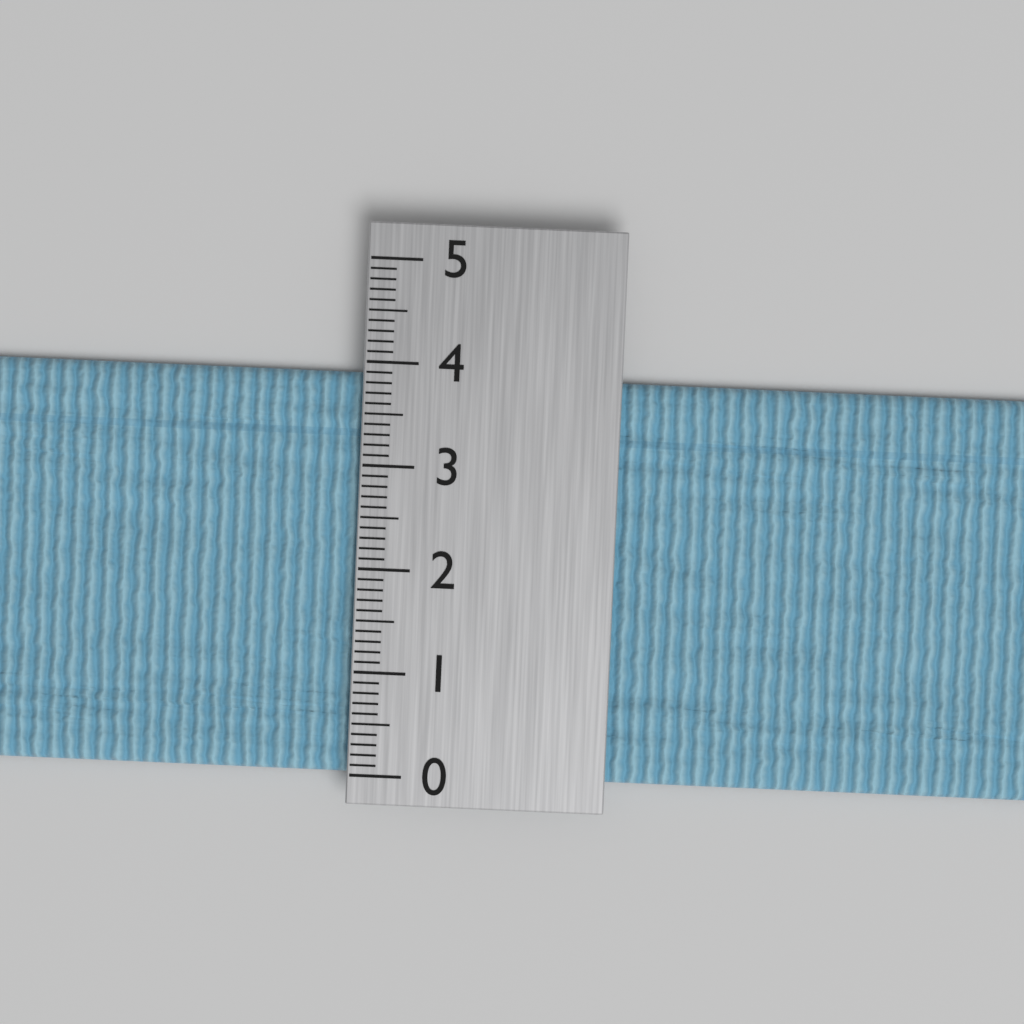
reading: 3.9 (no unit)
